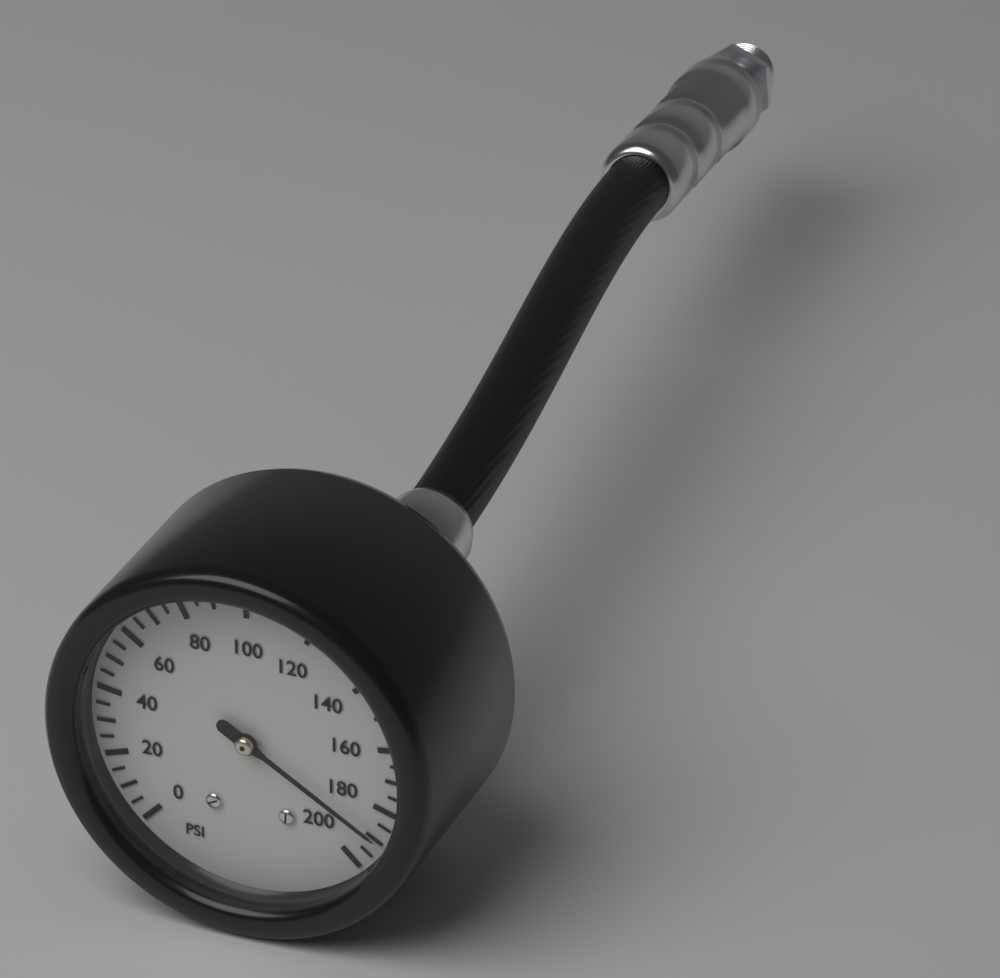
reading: 190 psi
